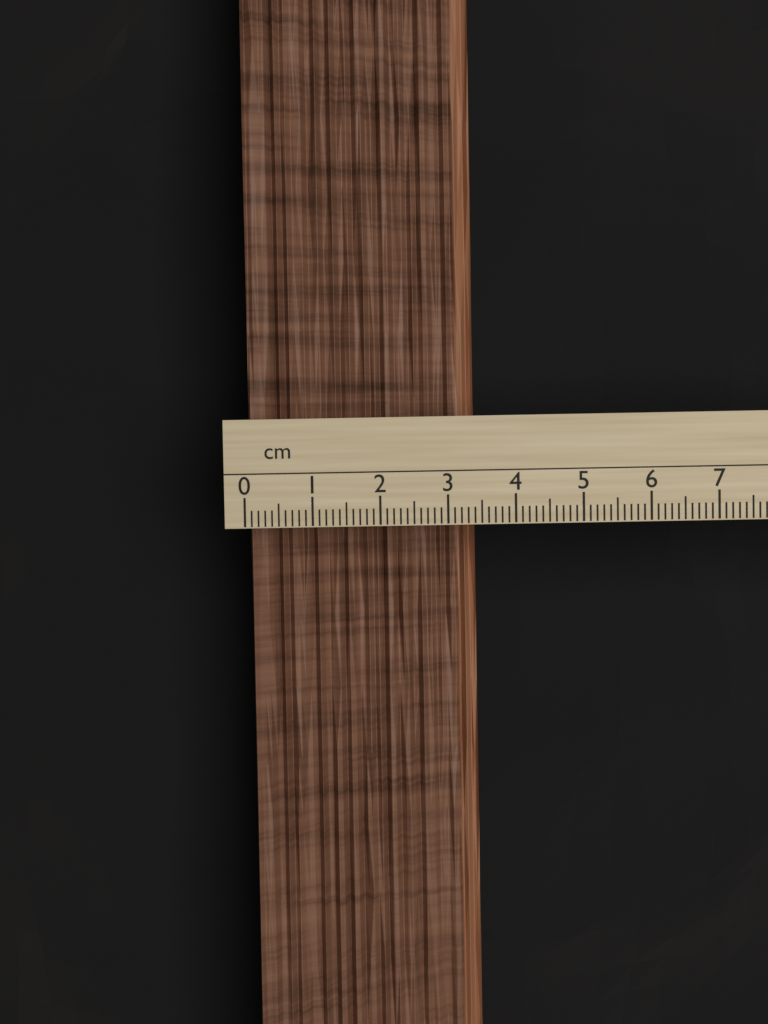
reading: 3.5 cm
